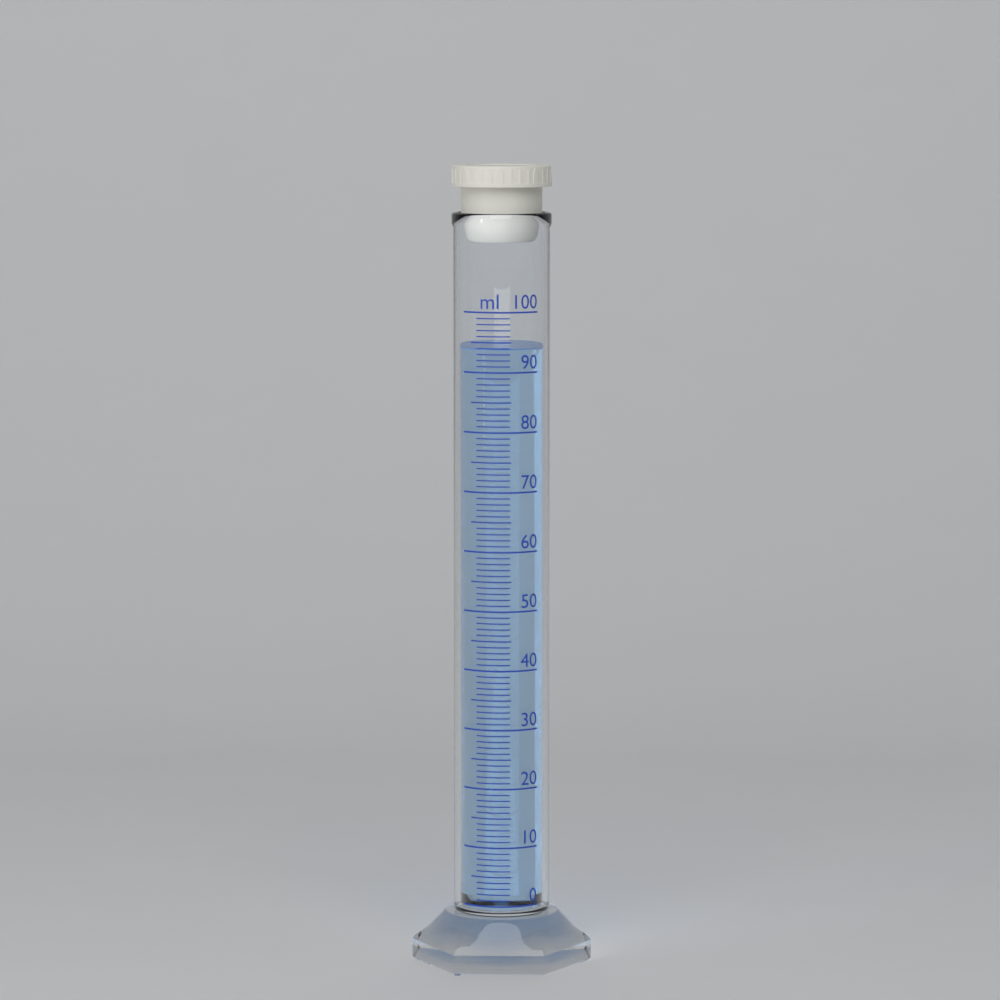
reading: 94 ml
